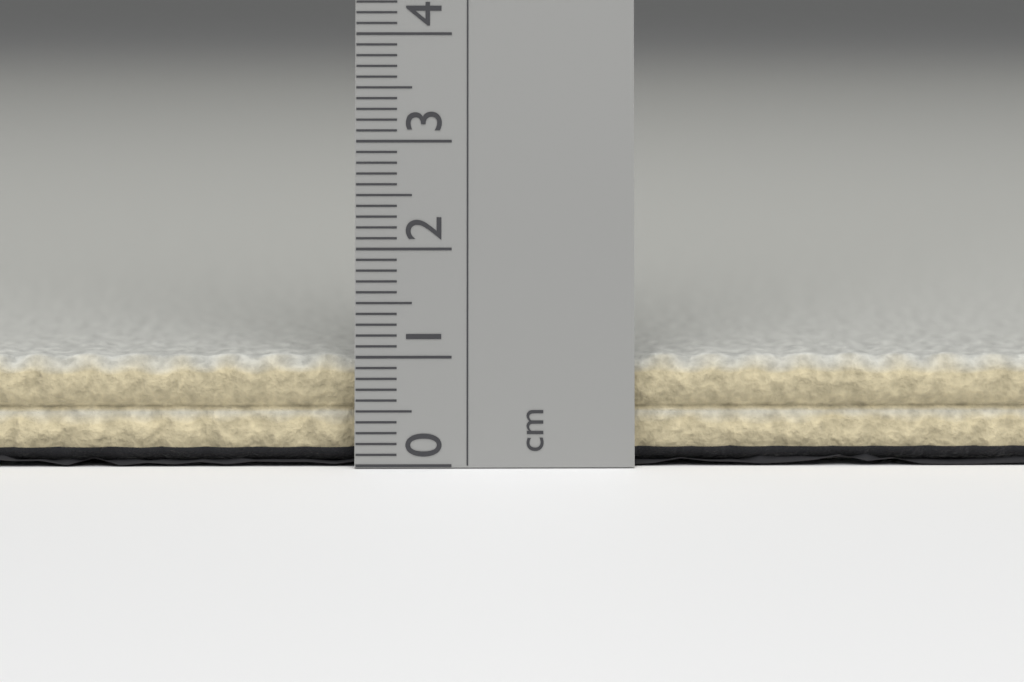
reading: 1.0 cm
